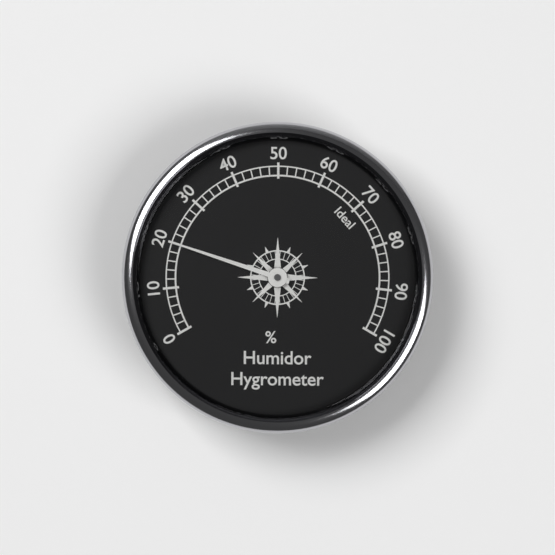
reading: 20 %
